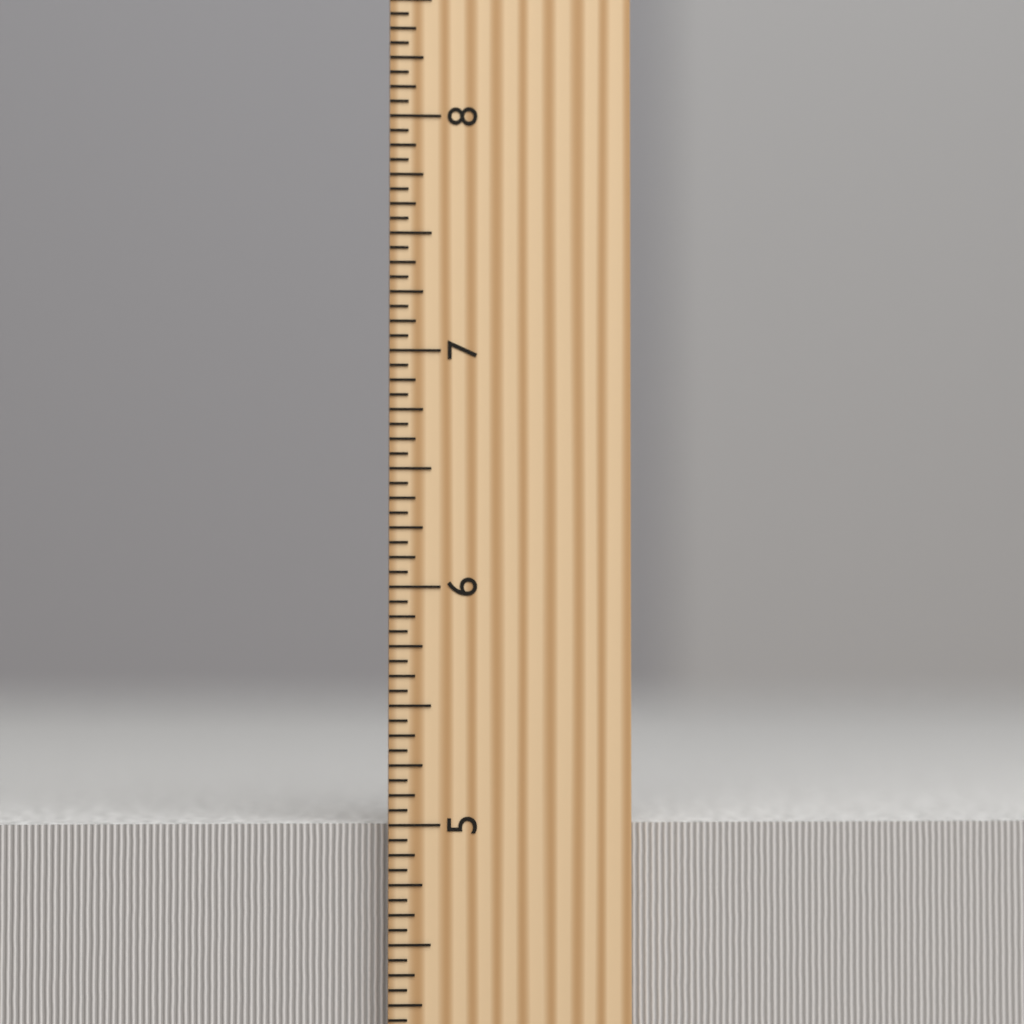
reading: 5.0000 inch
